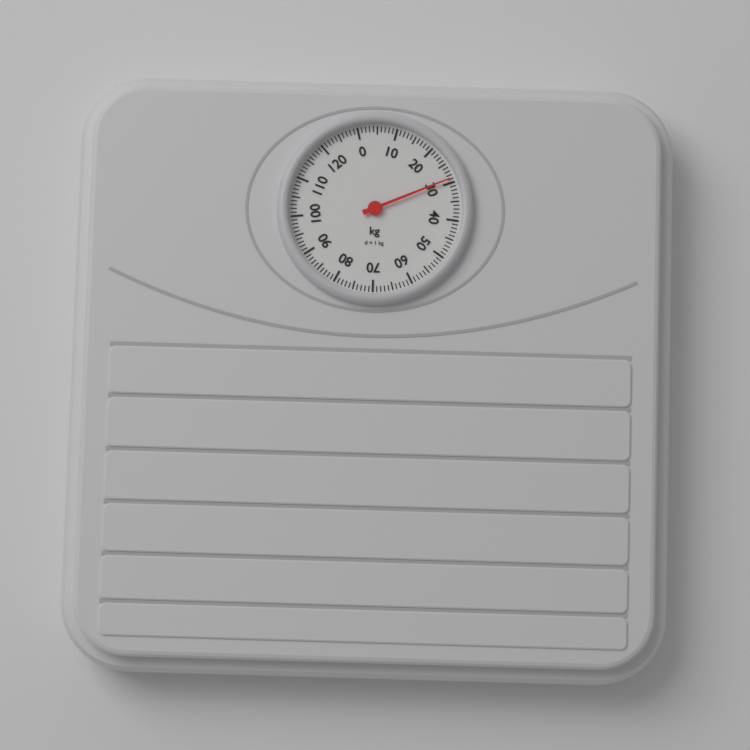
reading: 29 kg
